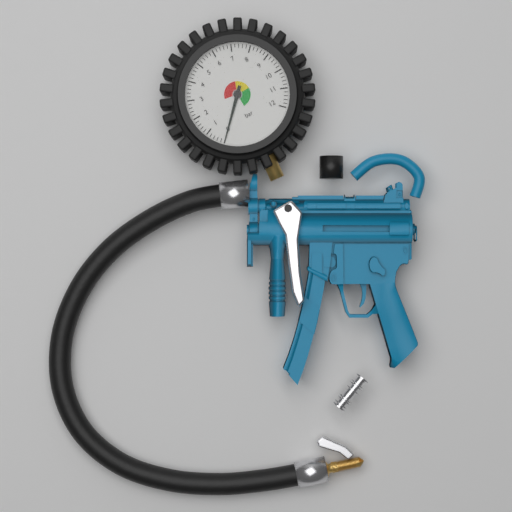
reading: 0.0 bar
